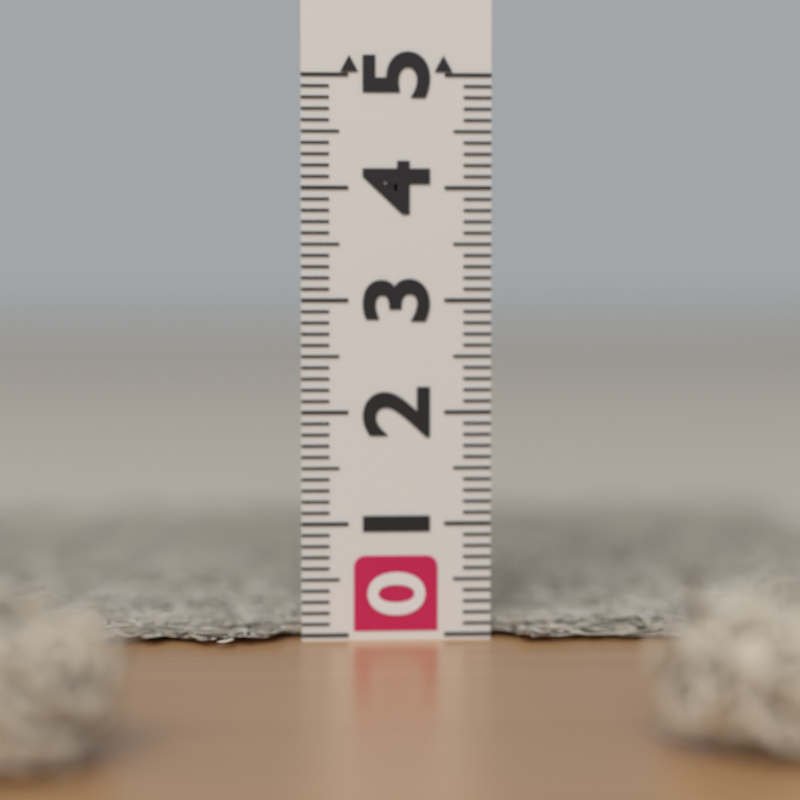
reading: 0.1 (no unit)
